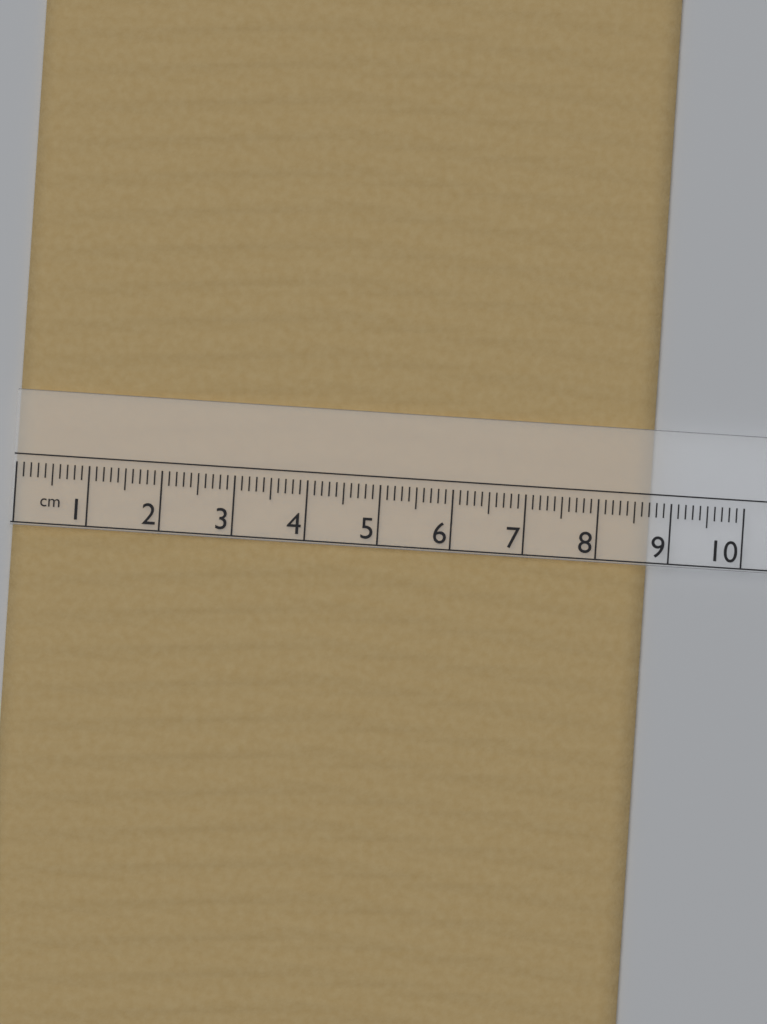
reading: 8.7 cm
